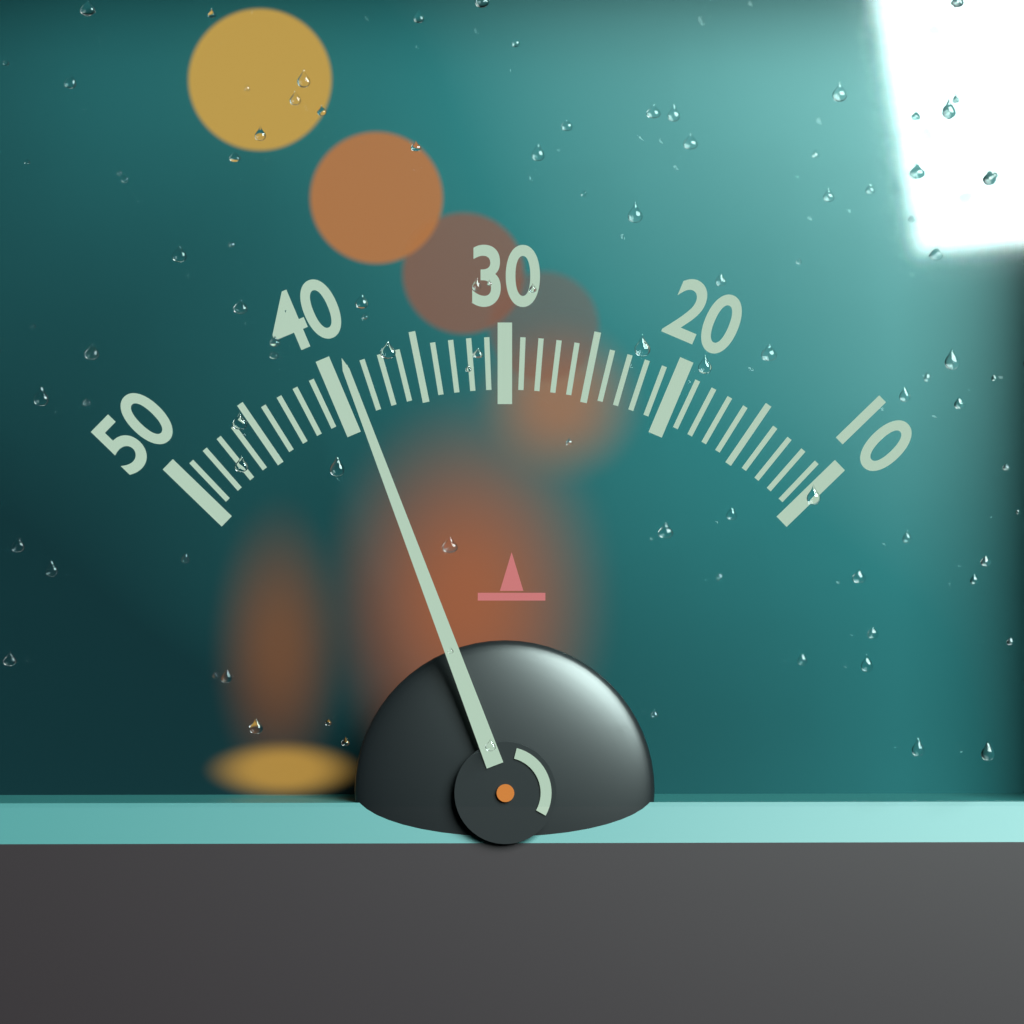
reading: 39 (no unit)
